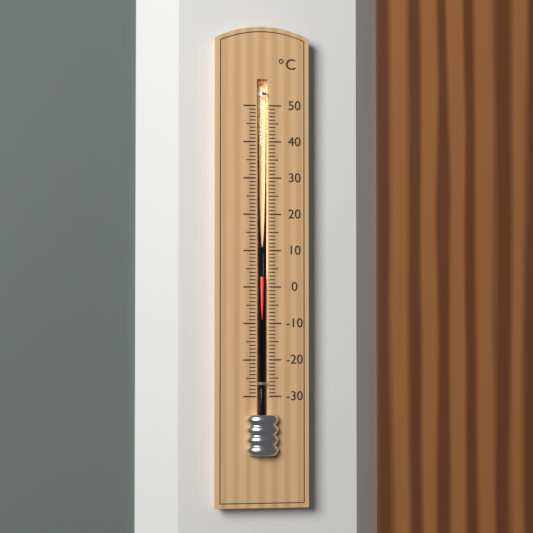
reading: 3 °C
